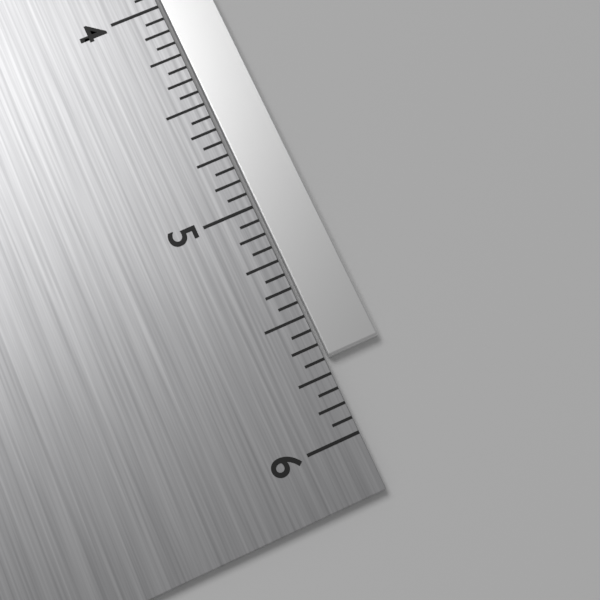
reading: 5.6875 in
